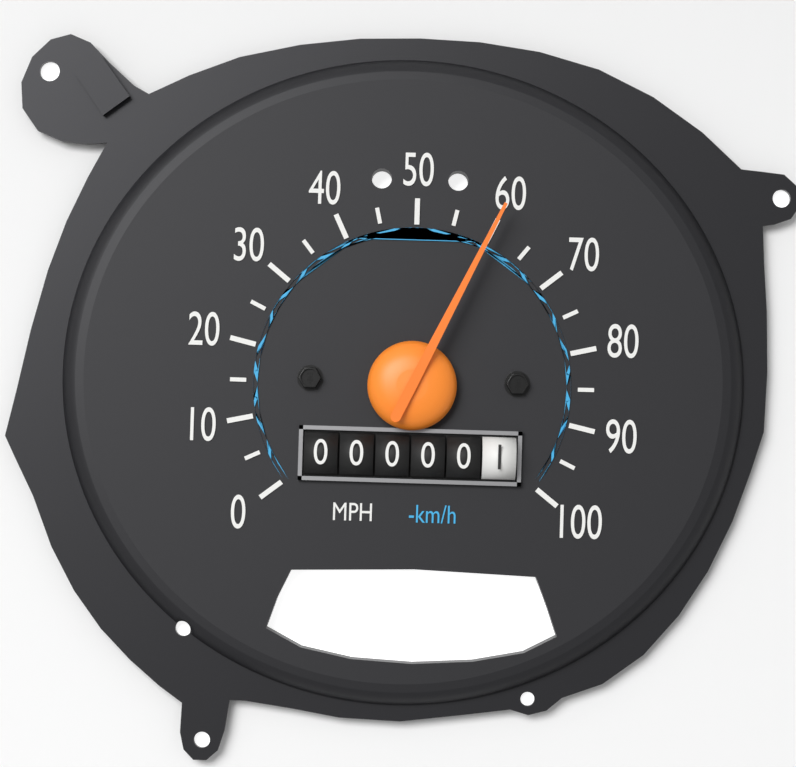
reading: 60 MPH
